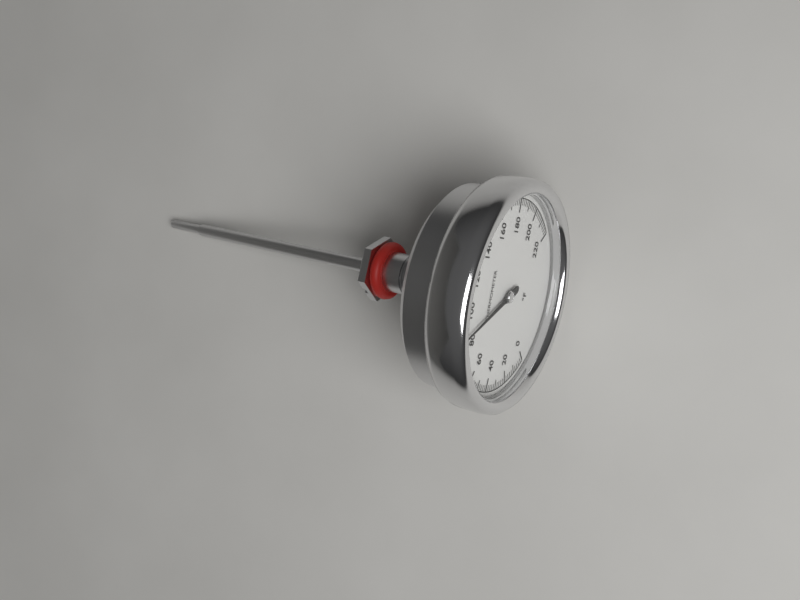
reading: 86 °F
